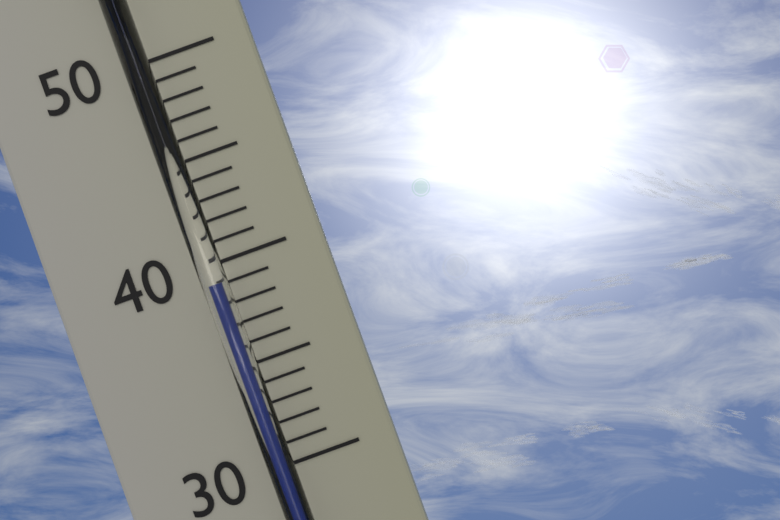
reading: 39 (no unit)
